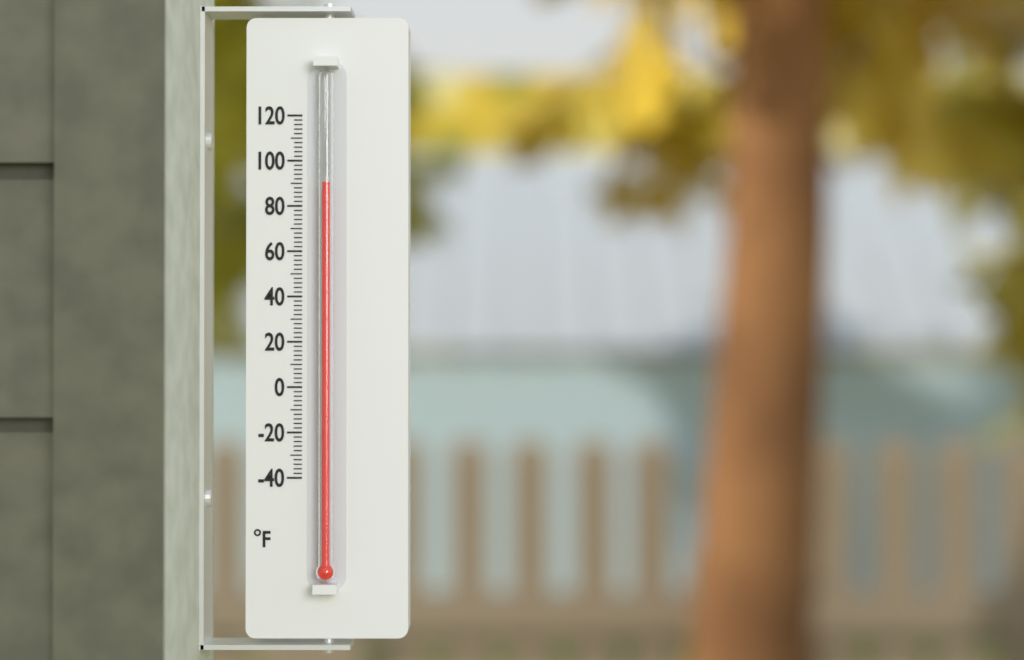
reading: 90 °F
